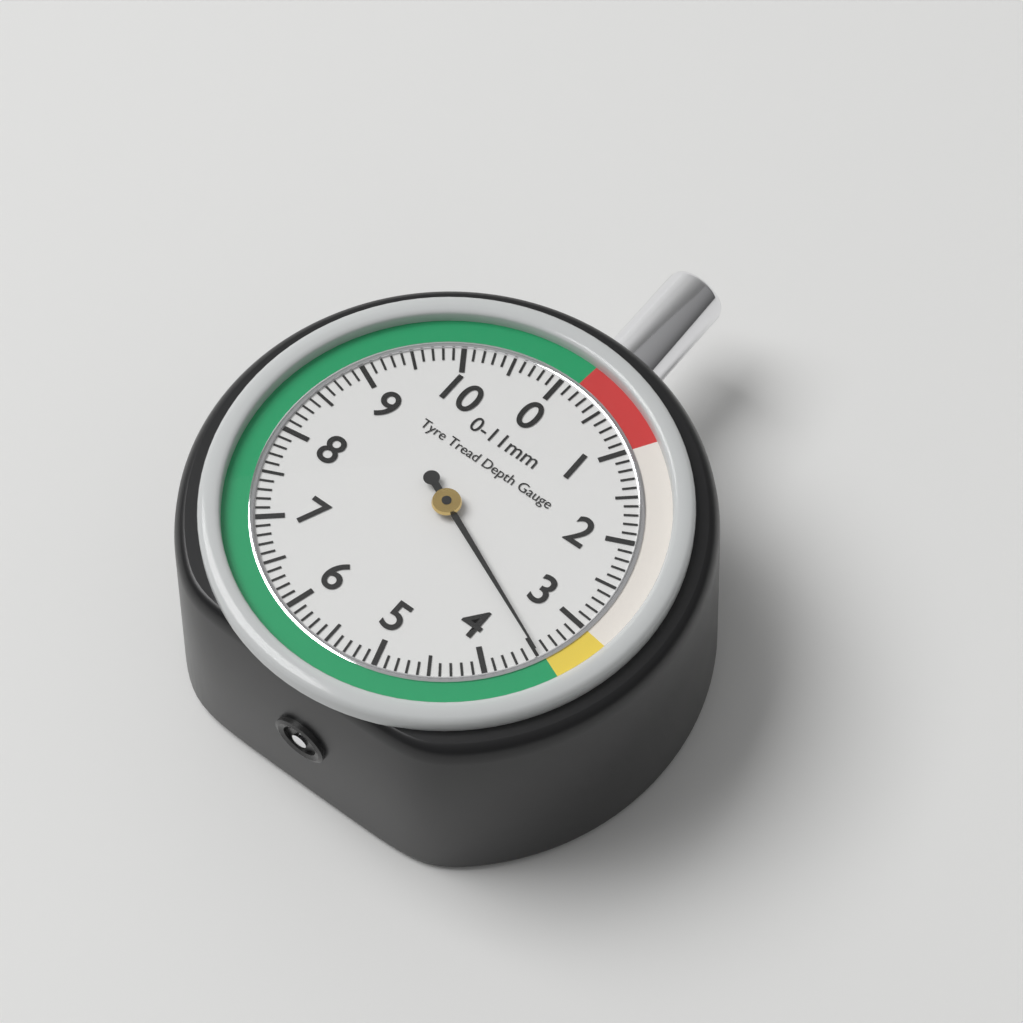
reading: 3.5 mm
